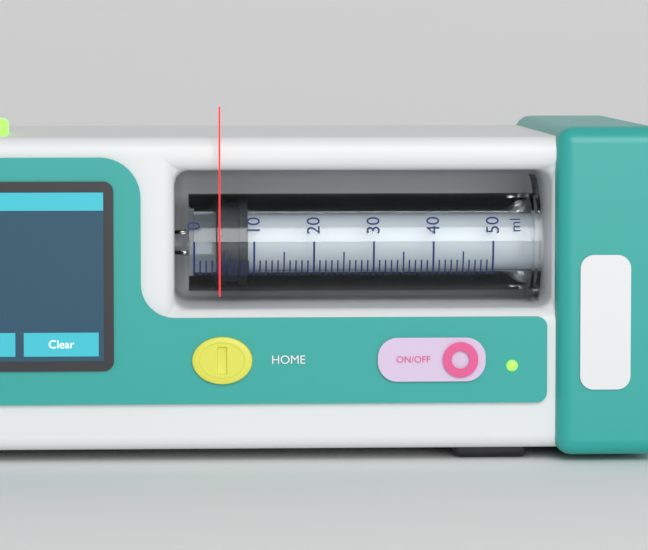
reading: 4 ml
